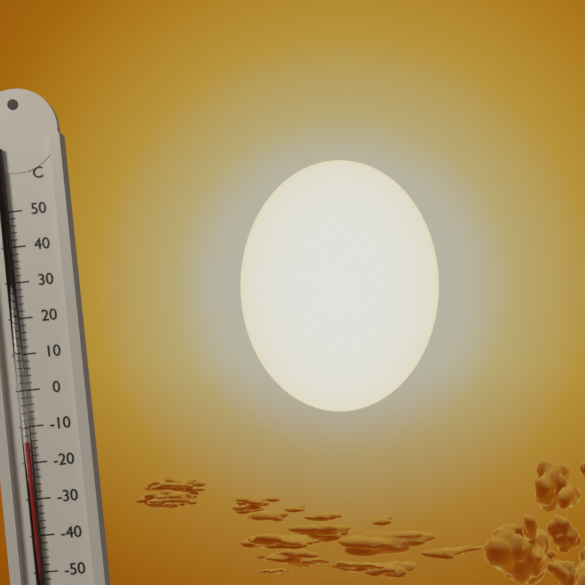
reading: -14 °C
